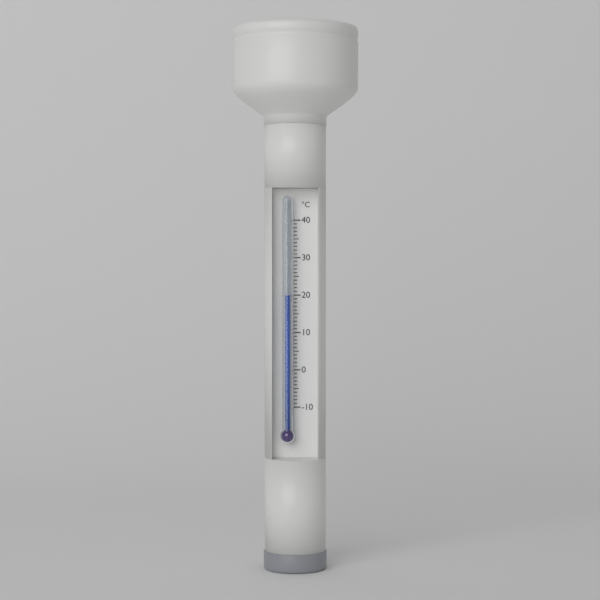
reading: 20 °C
